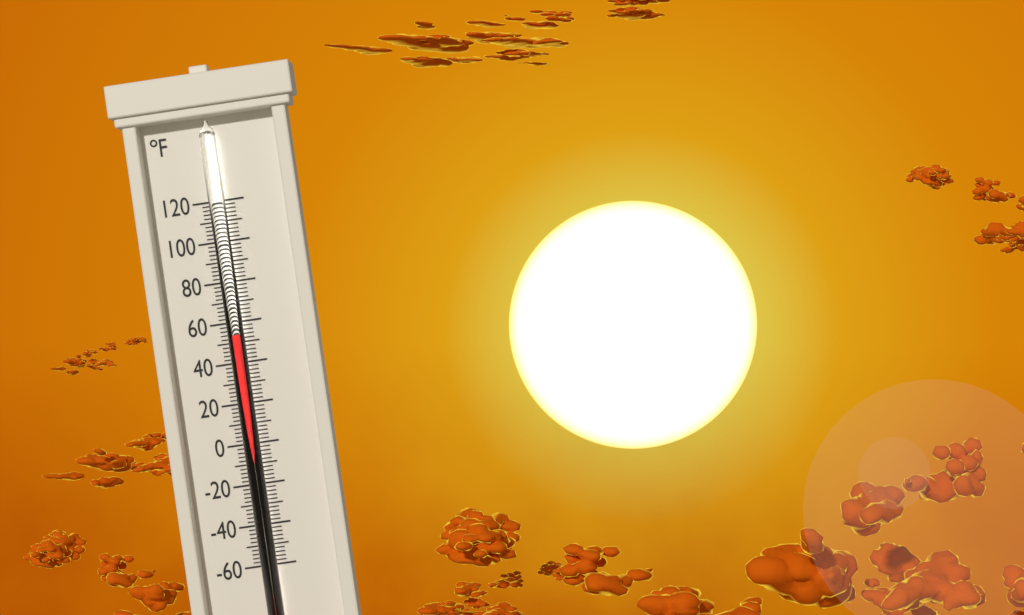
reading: 54 °F
